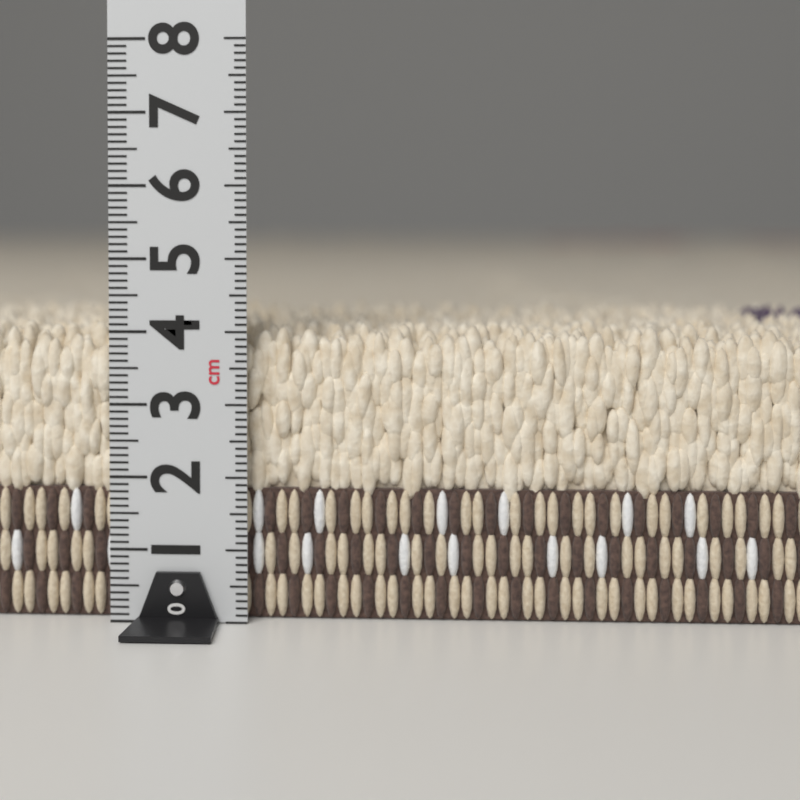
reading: 4.1 cm
